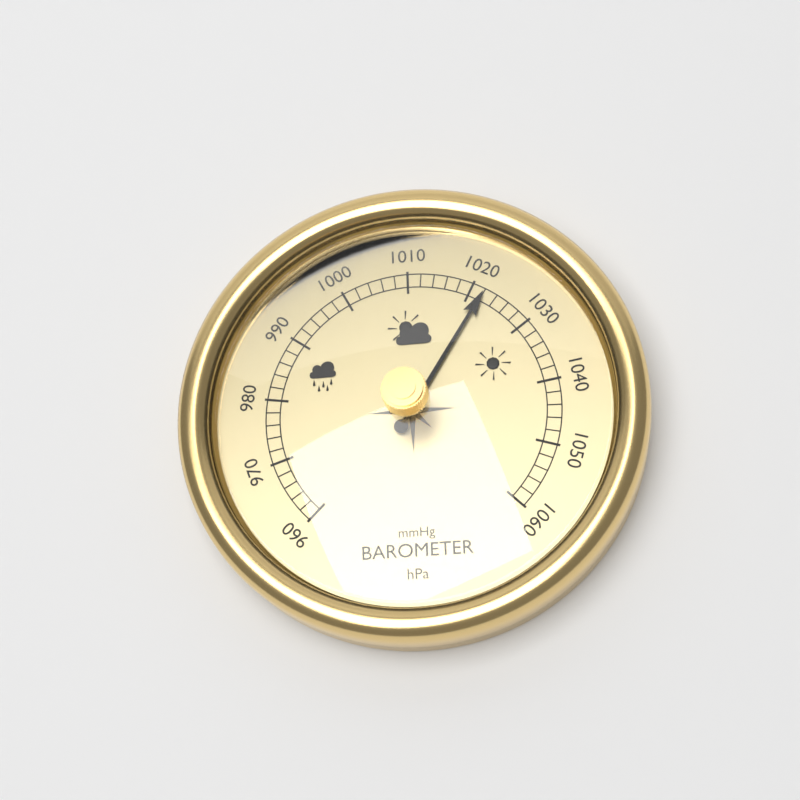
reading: 1022 hPa
